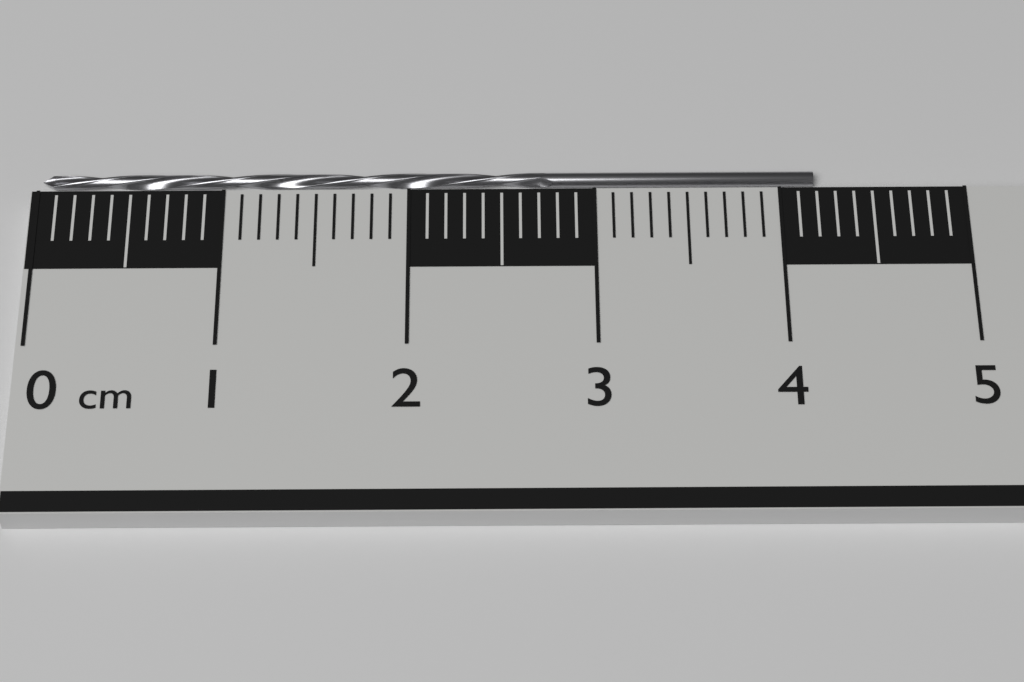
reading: 4.2 cm
